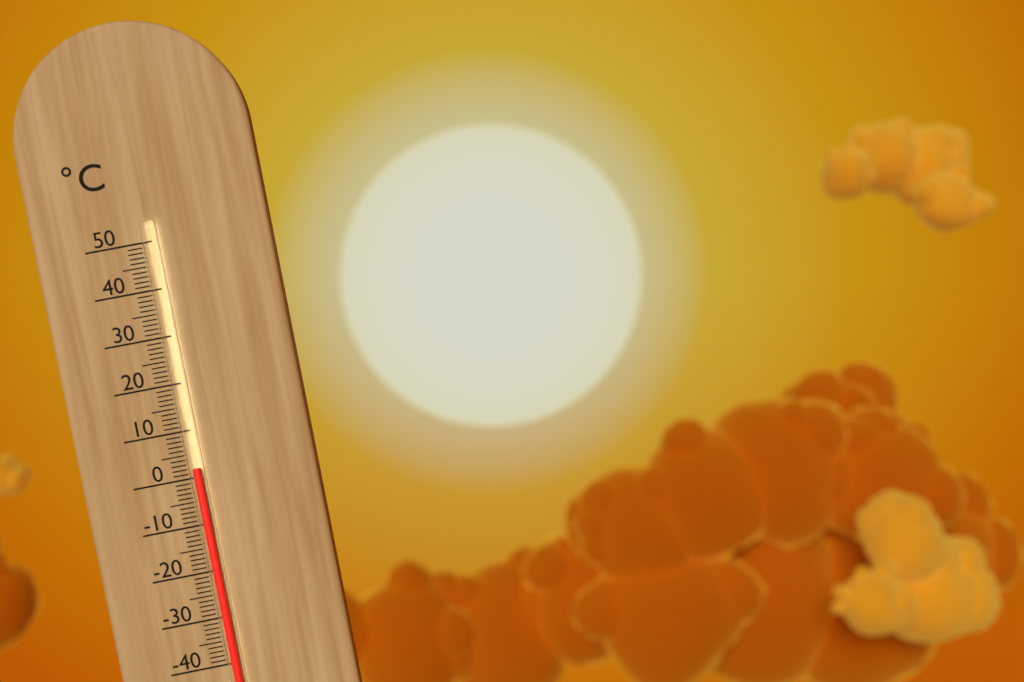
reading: 2 °C
